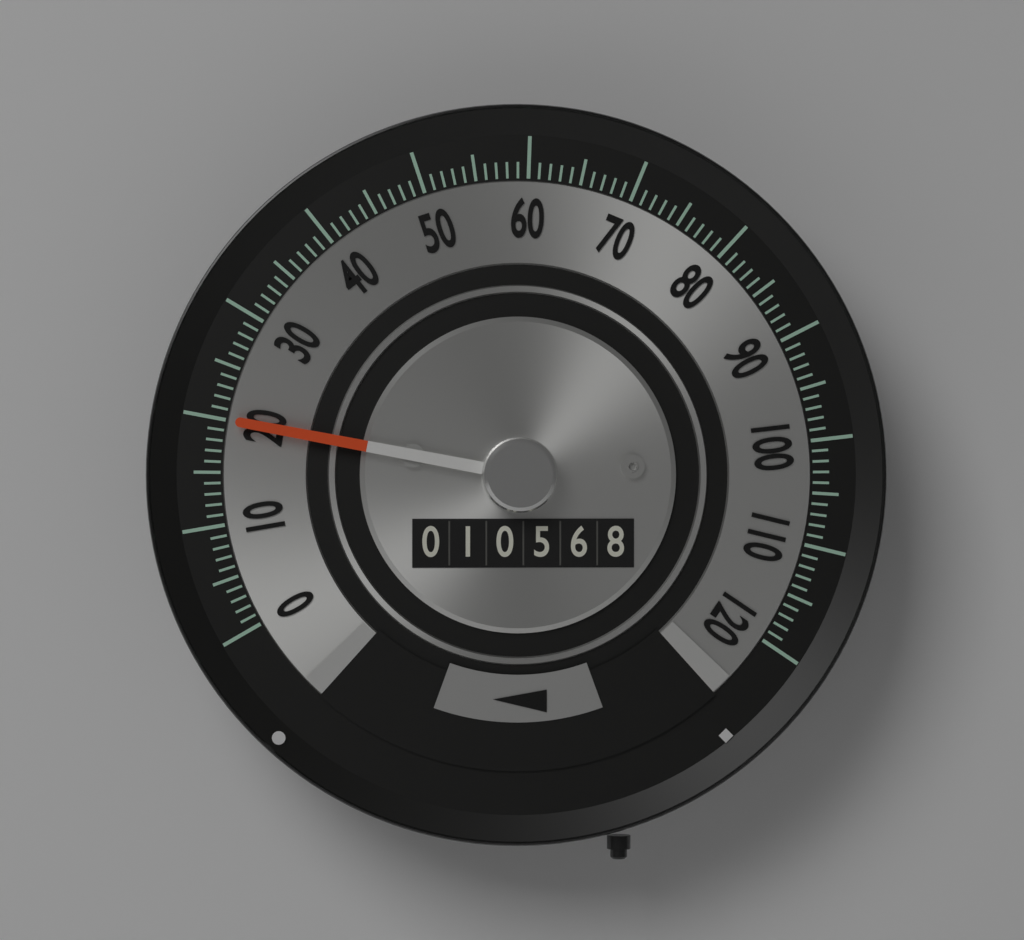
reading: 20 (no unit)
